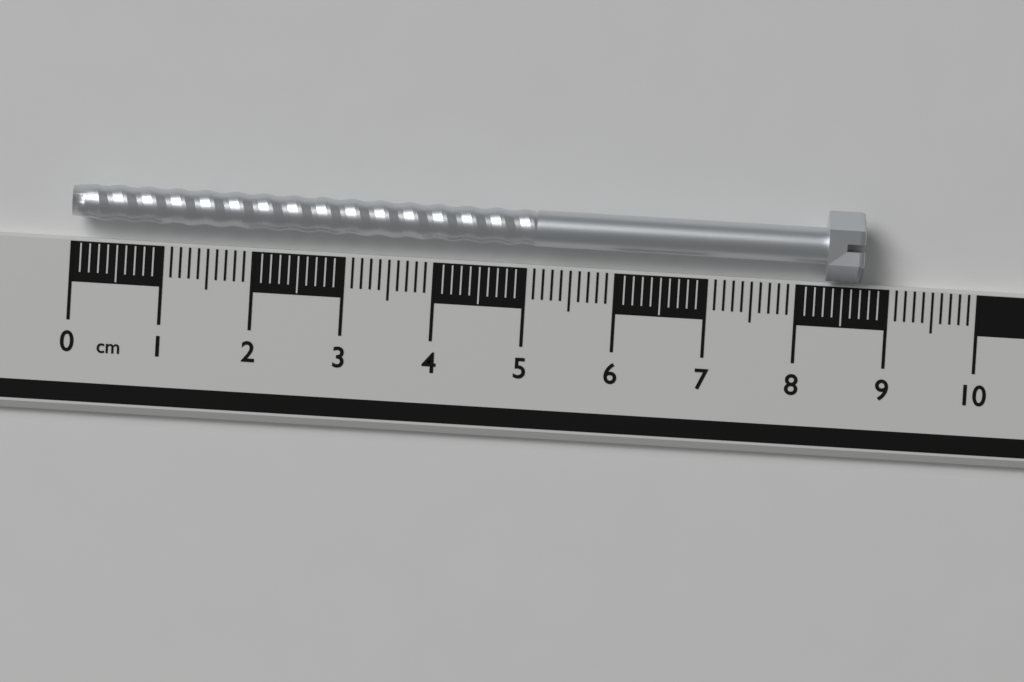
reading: 8.7 cm
